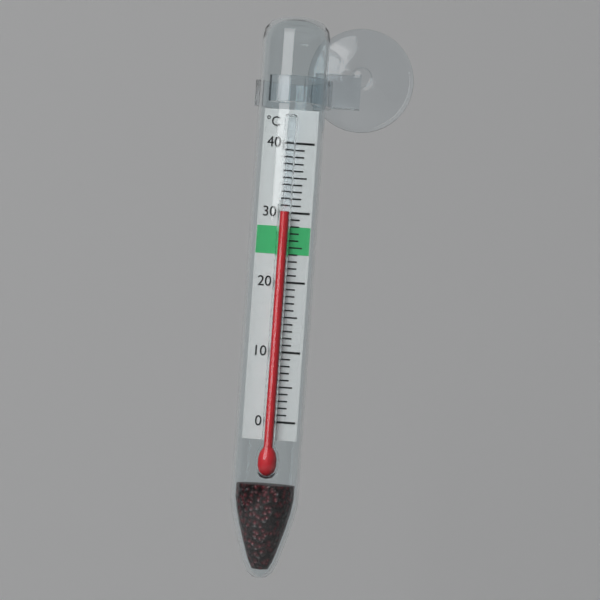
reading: 30 °C
